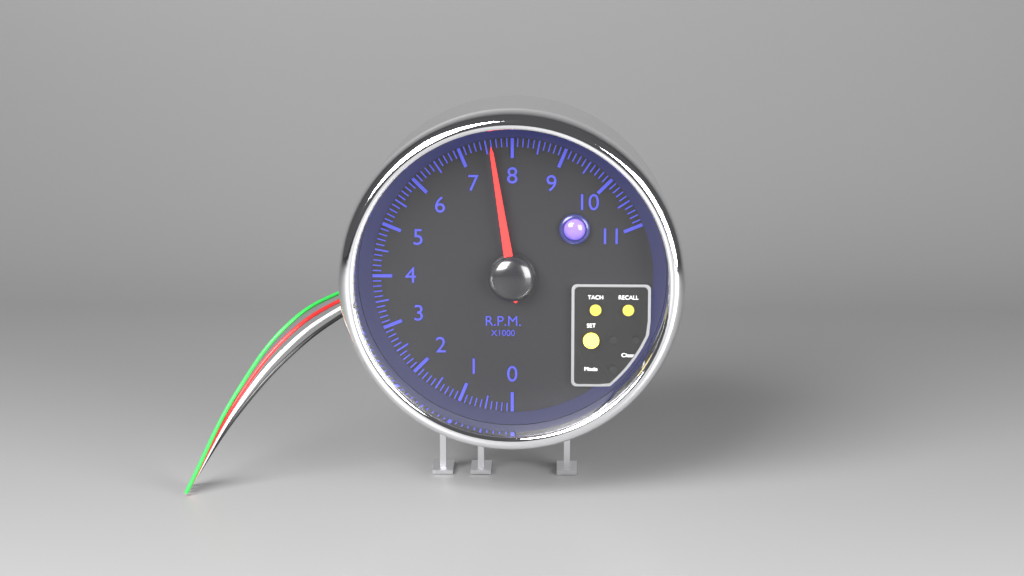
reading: 7.6 rpm x1000
